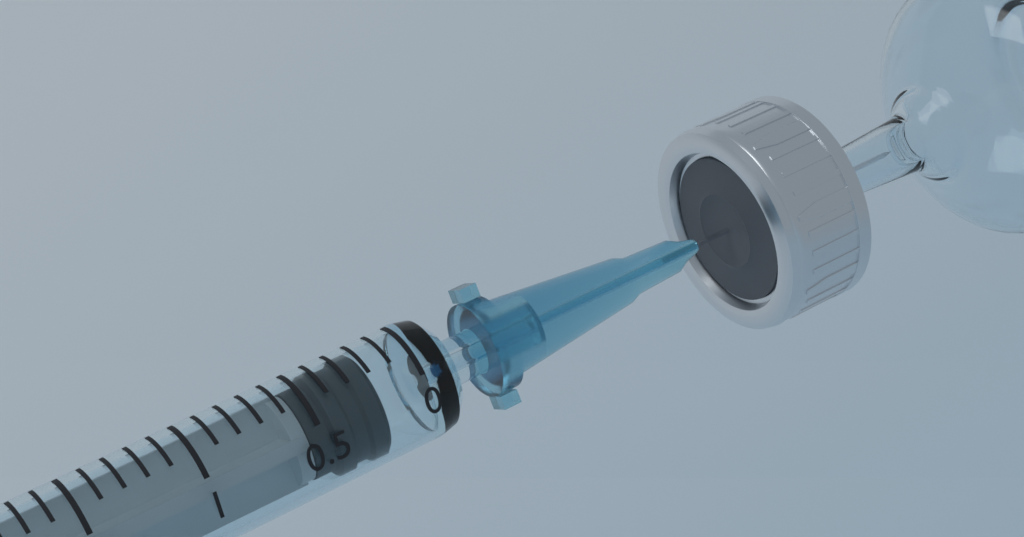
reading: 0.2 ml
